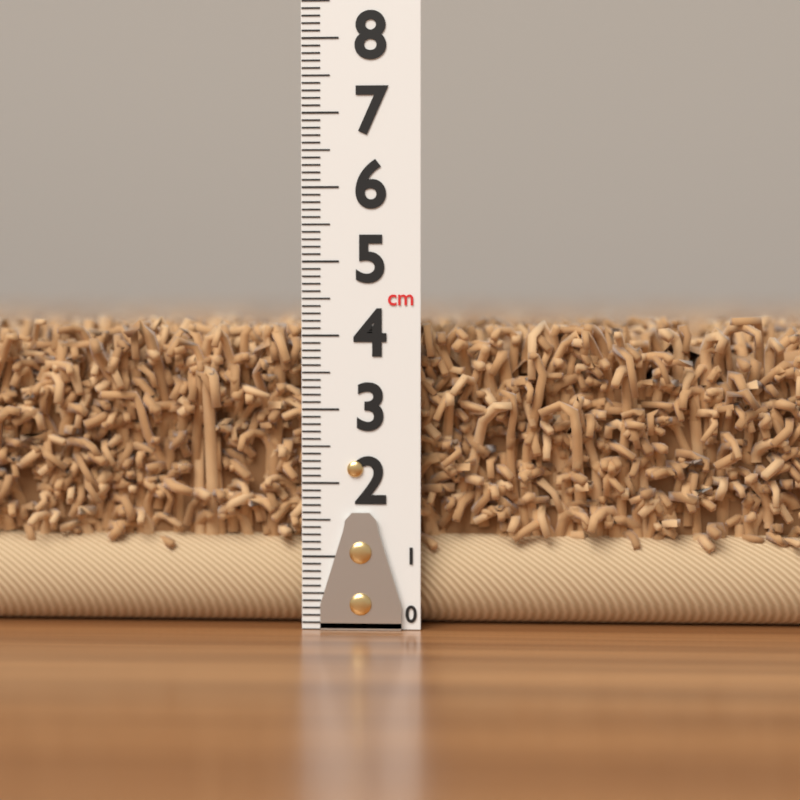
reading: 4.4 cm
